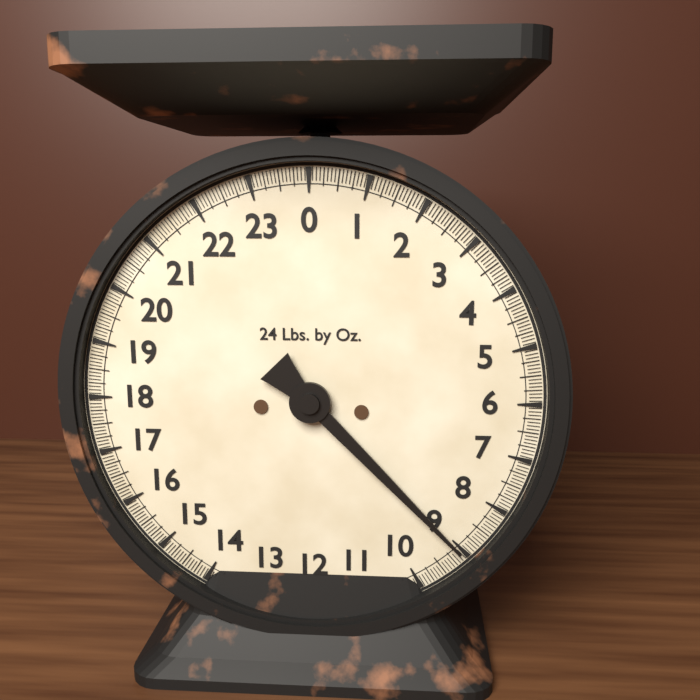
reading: 9.0625 lb
